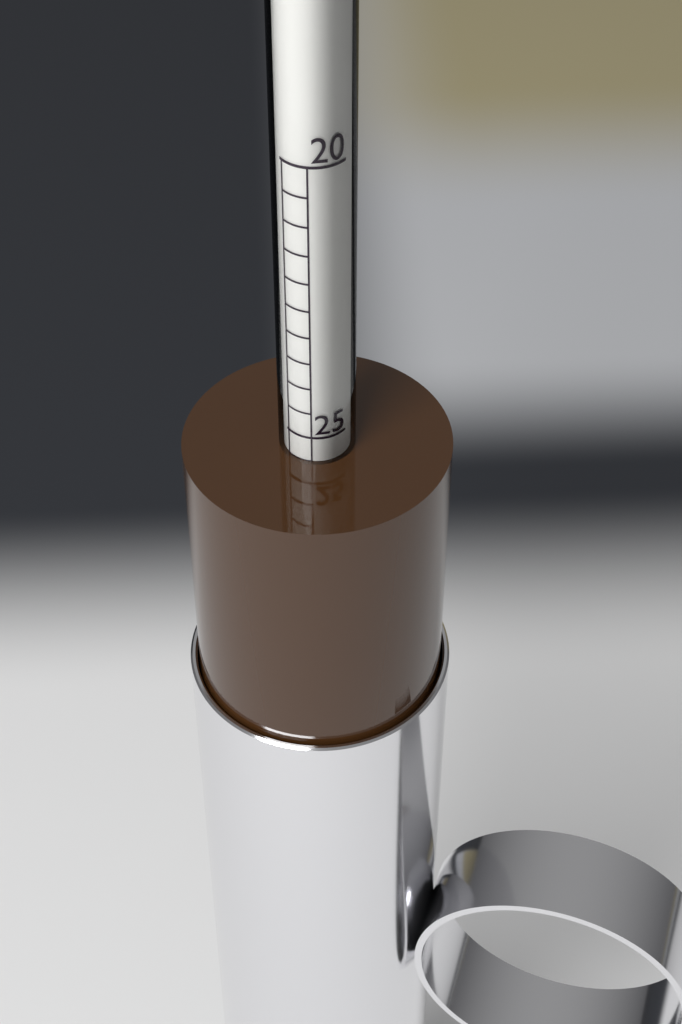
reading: 25.5 (no unit)
